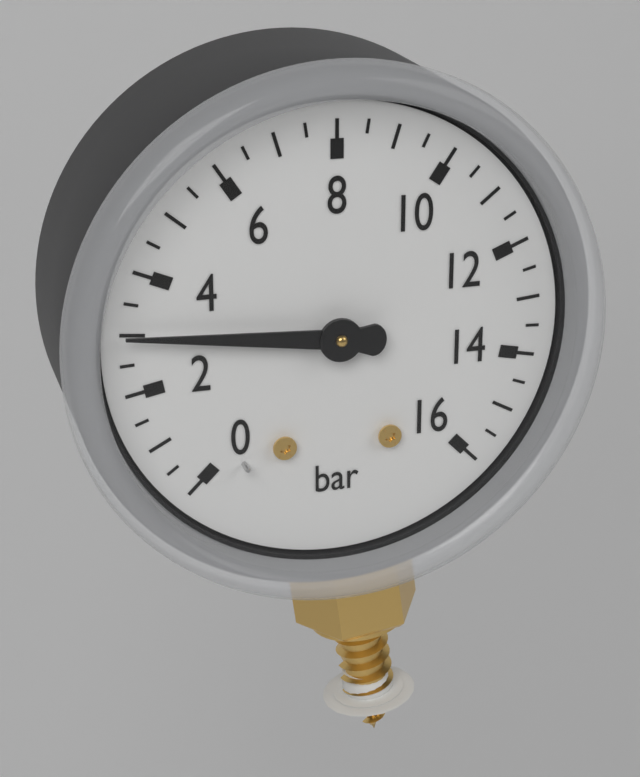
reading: 3.0 bar
